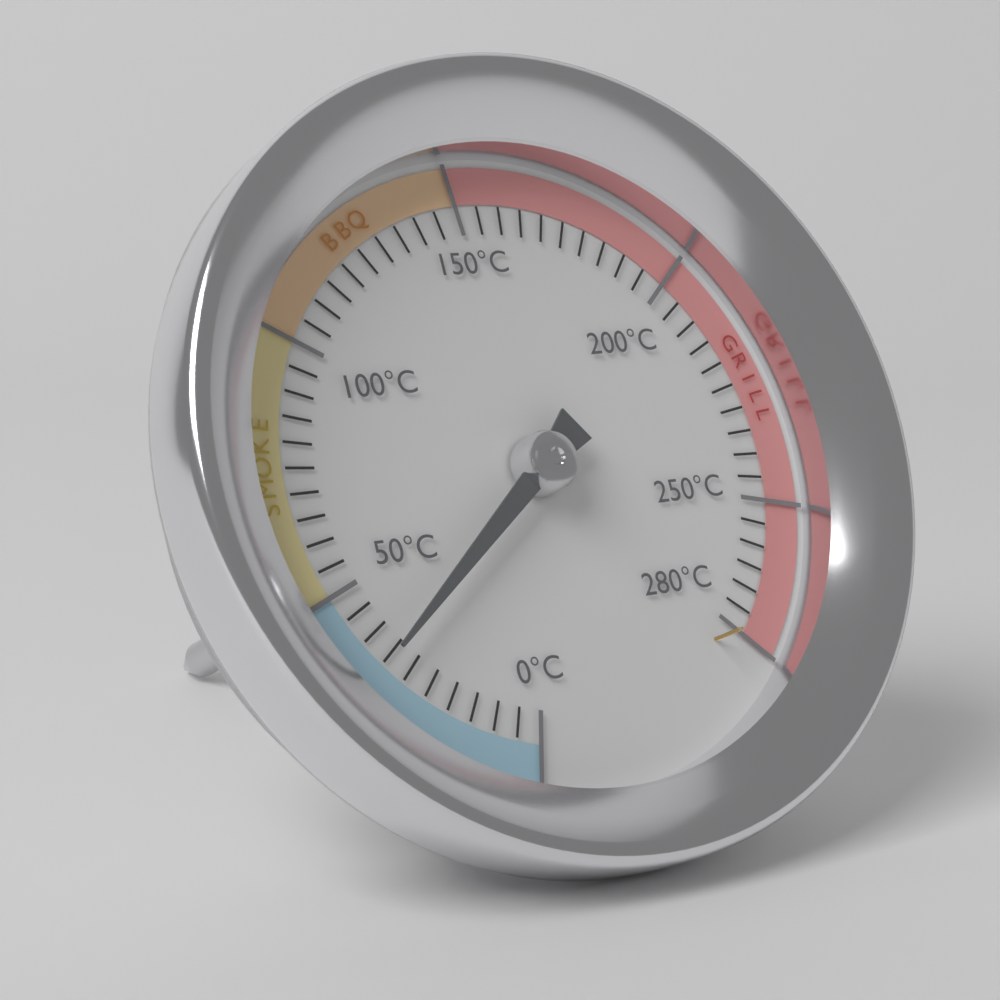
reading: 35 °C
